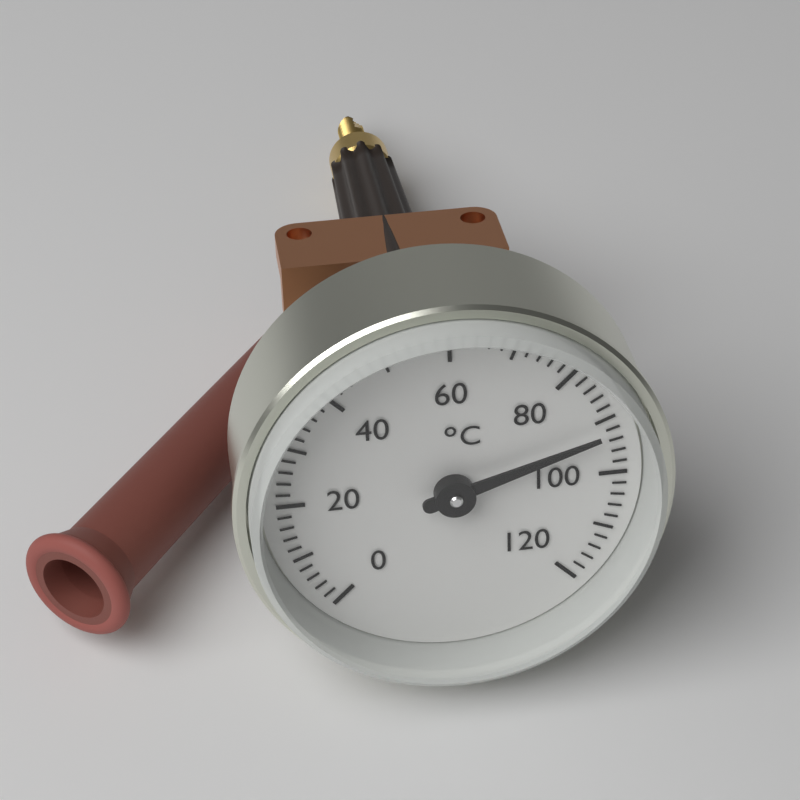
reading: 92 °C
